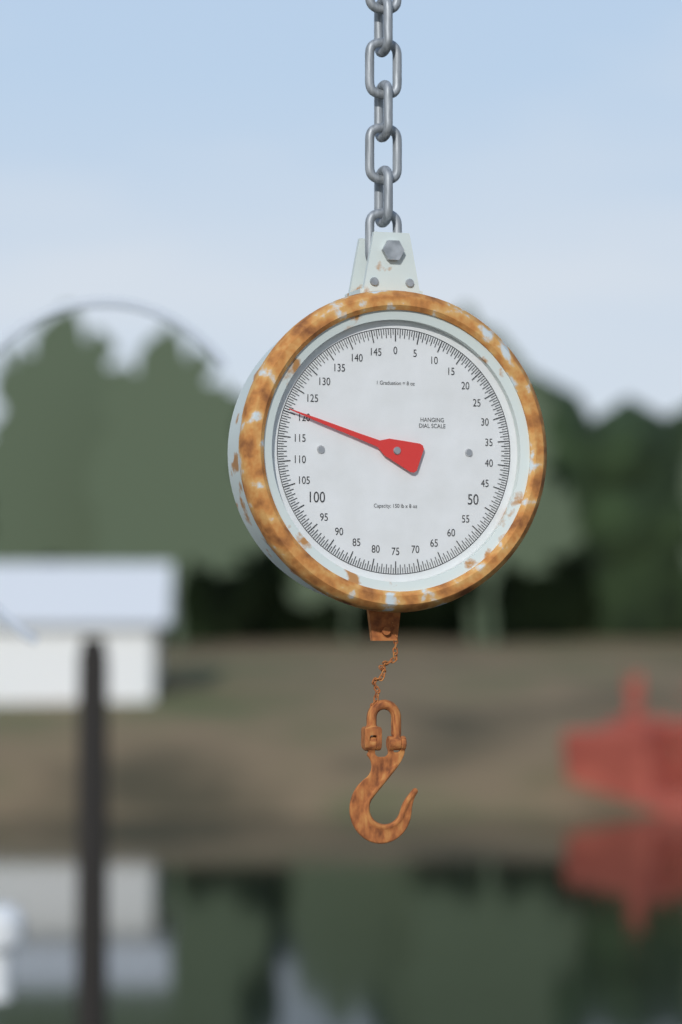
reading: 120.5 lb
